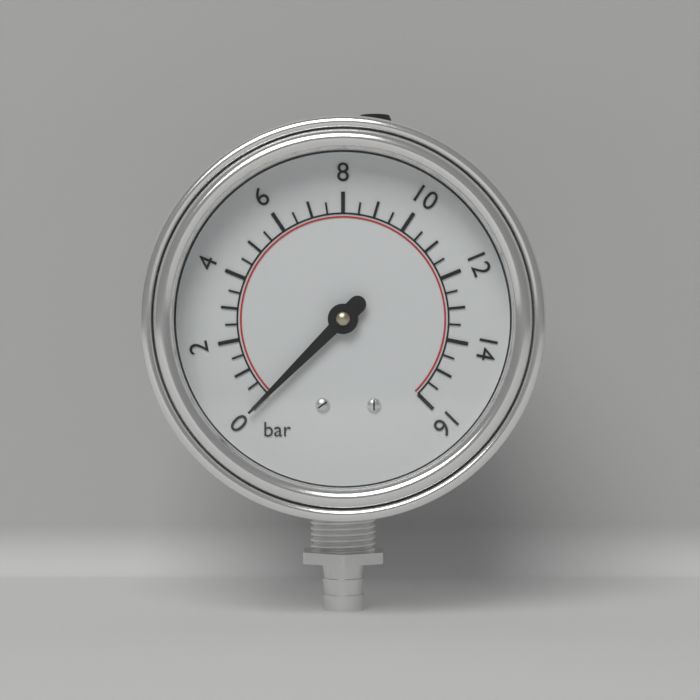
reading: 0.0 bar
